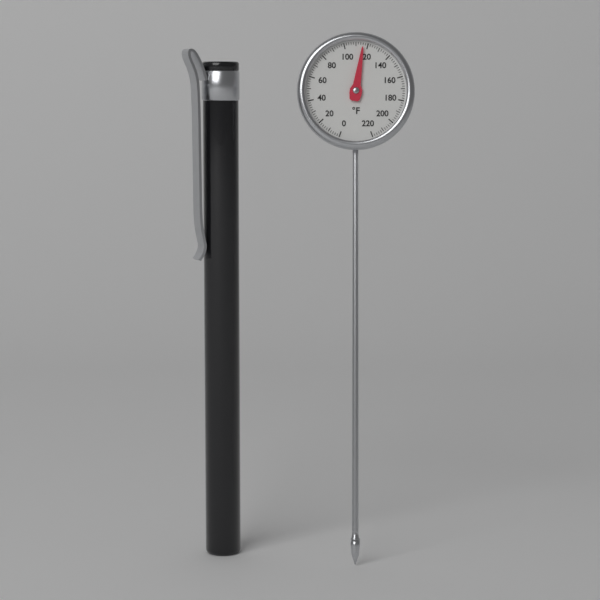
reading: 116 °F
